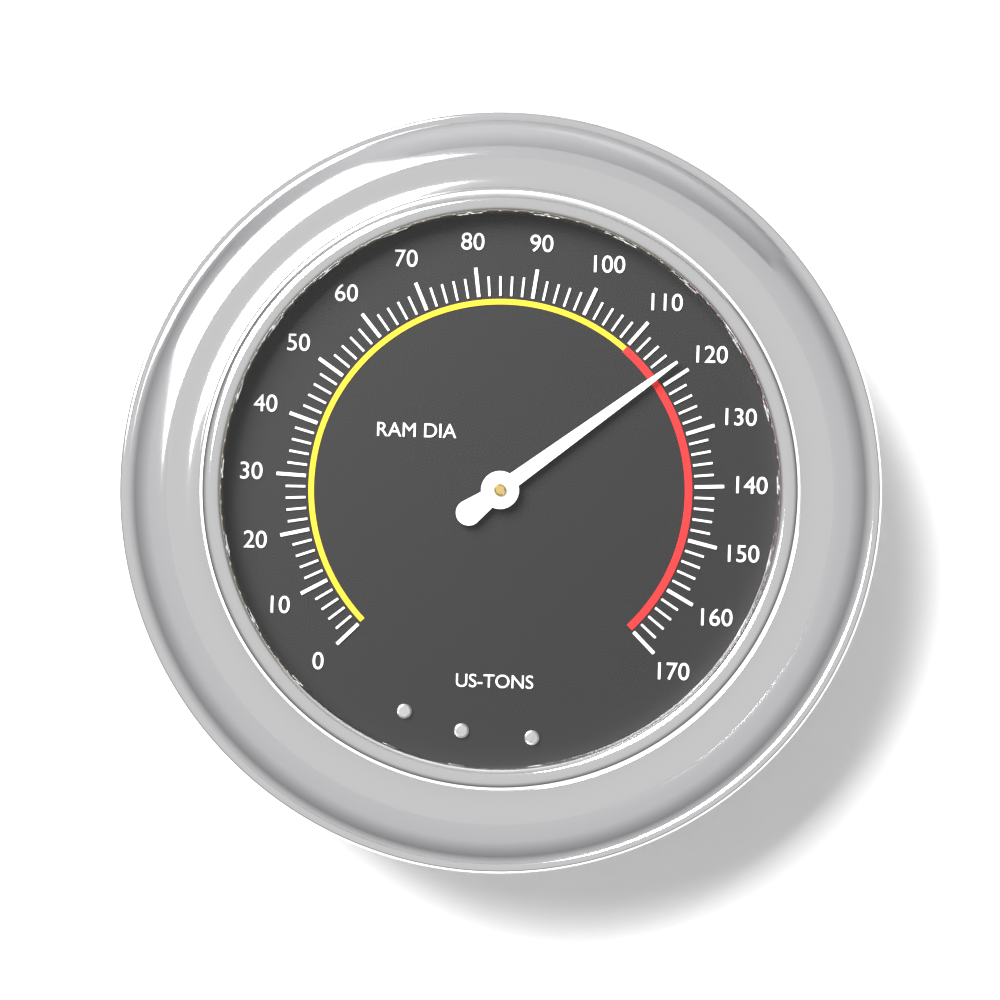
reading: 118 US-TONS
